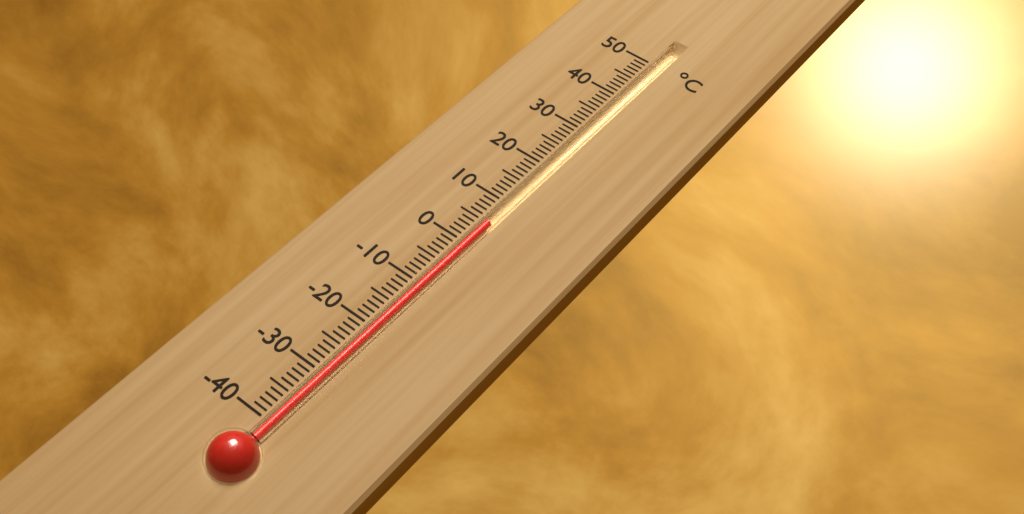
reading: 5 °C
